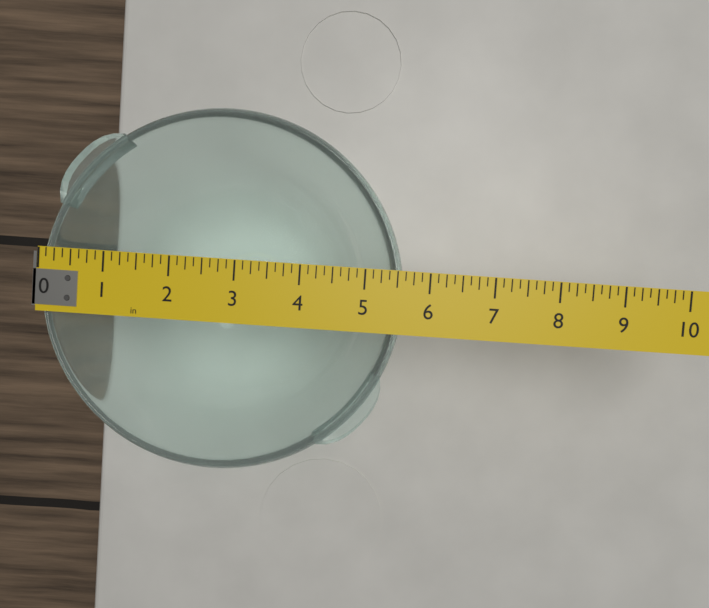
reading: 5.625 in
